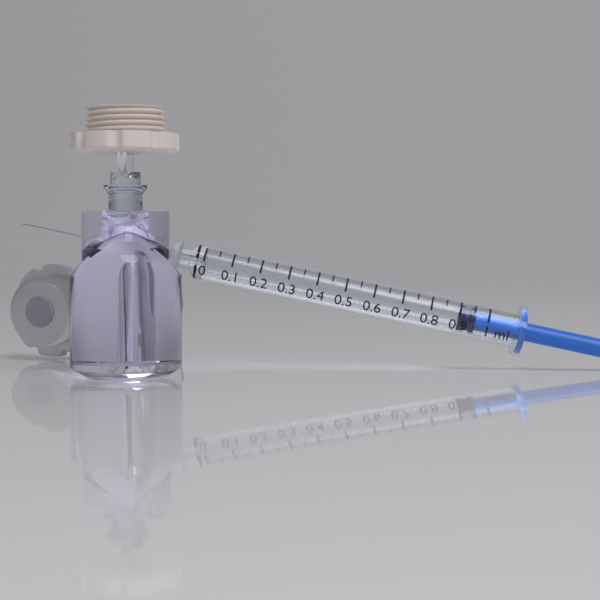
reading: 0.90 ml
